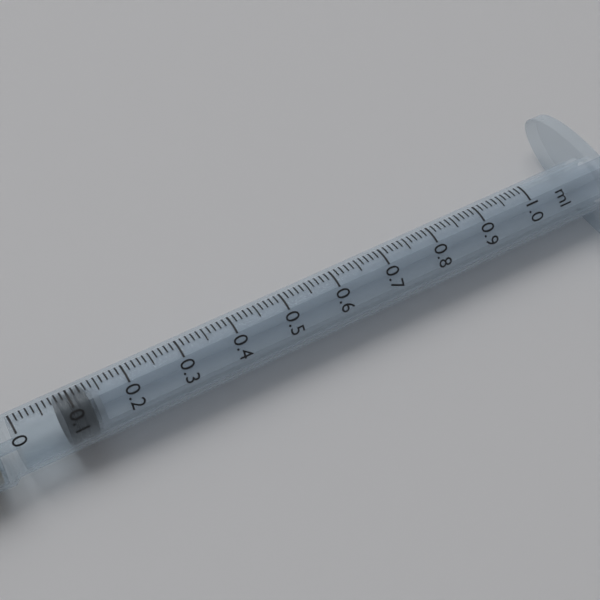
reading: 0.08 ml
